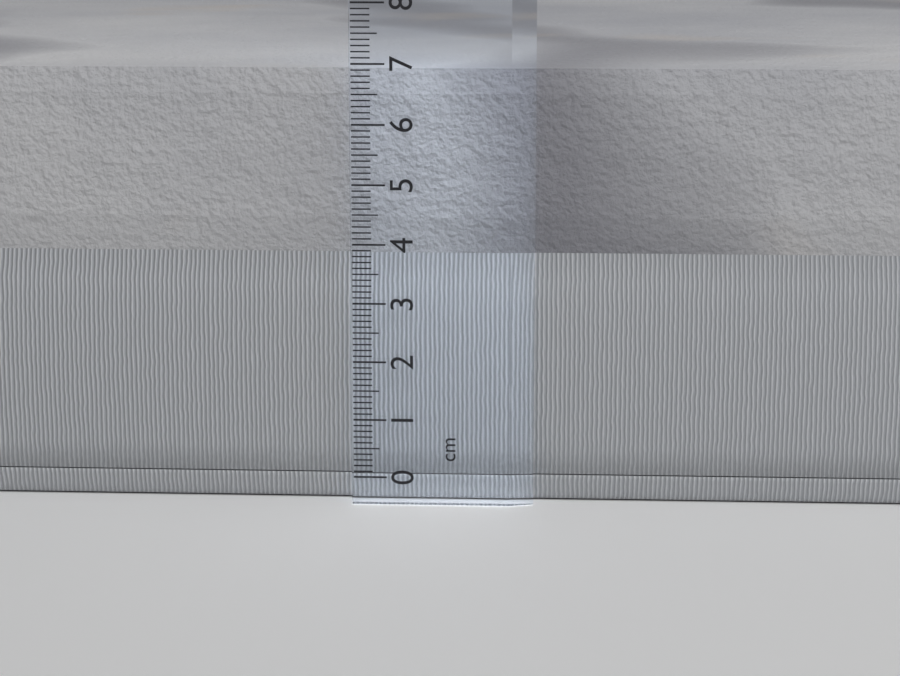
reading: 6.9 cm
